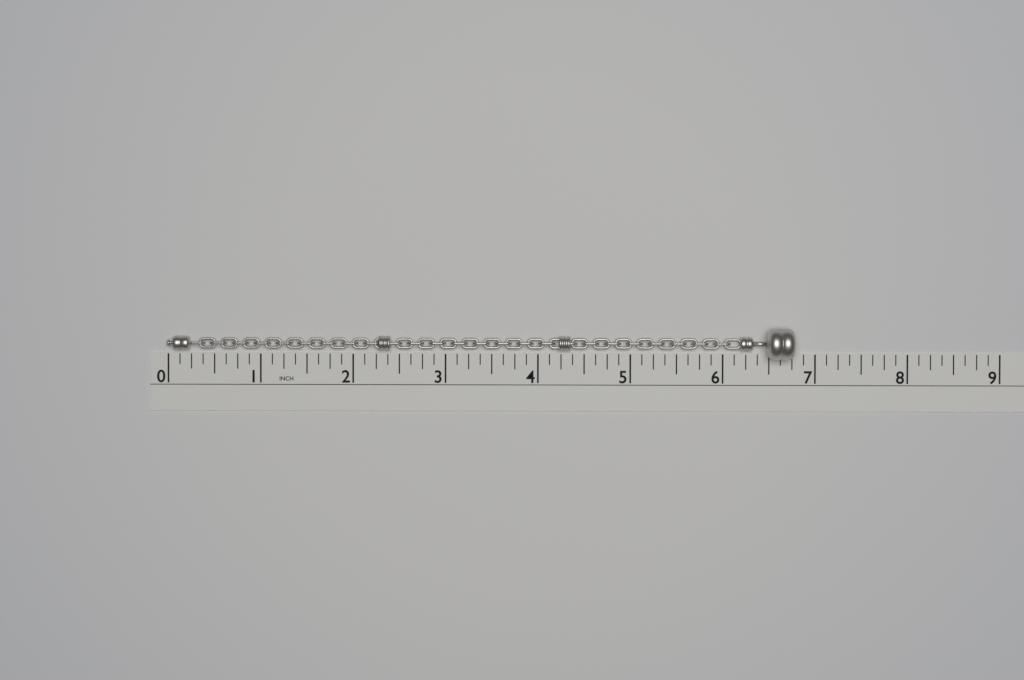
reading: 6.750 in
